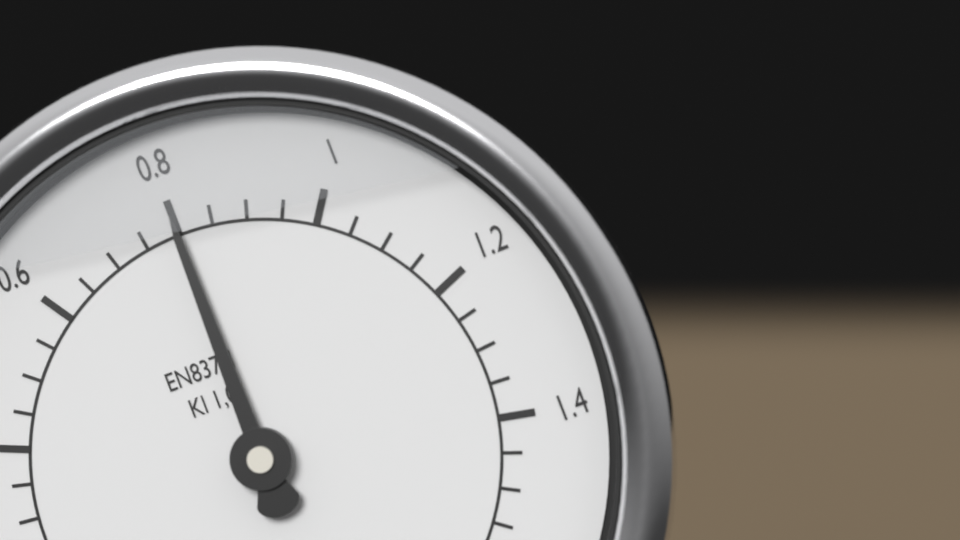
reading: 0.80 MPa
